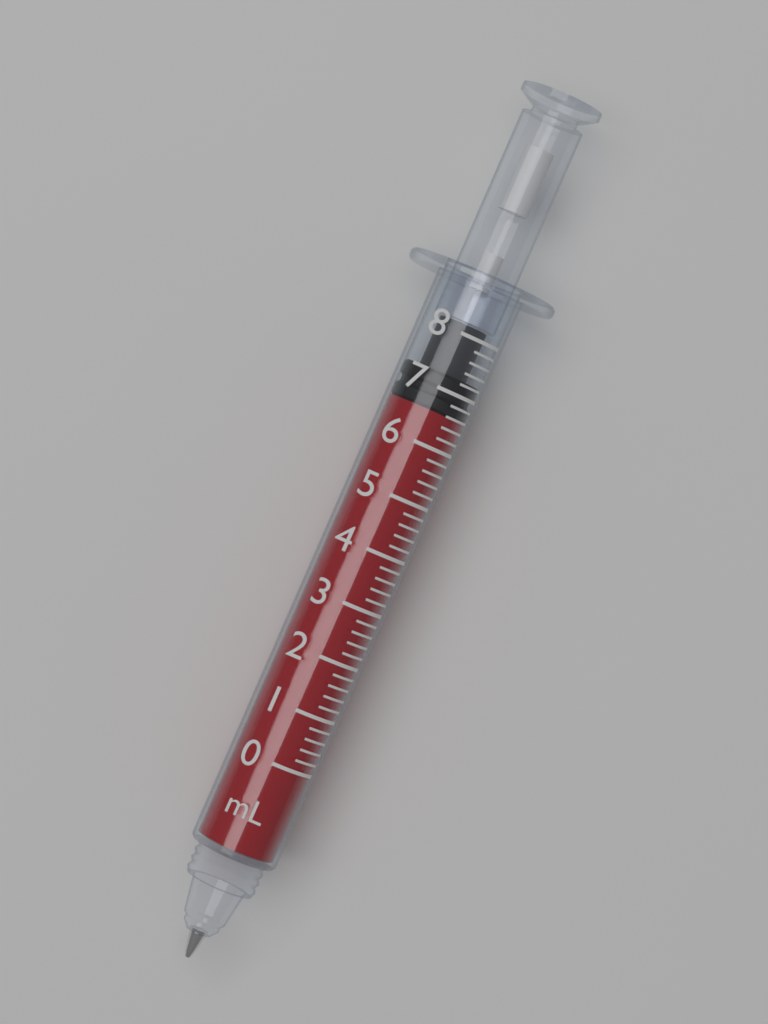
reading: 6.6 mL
